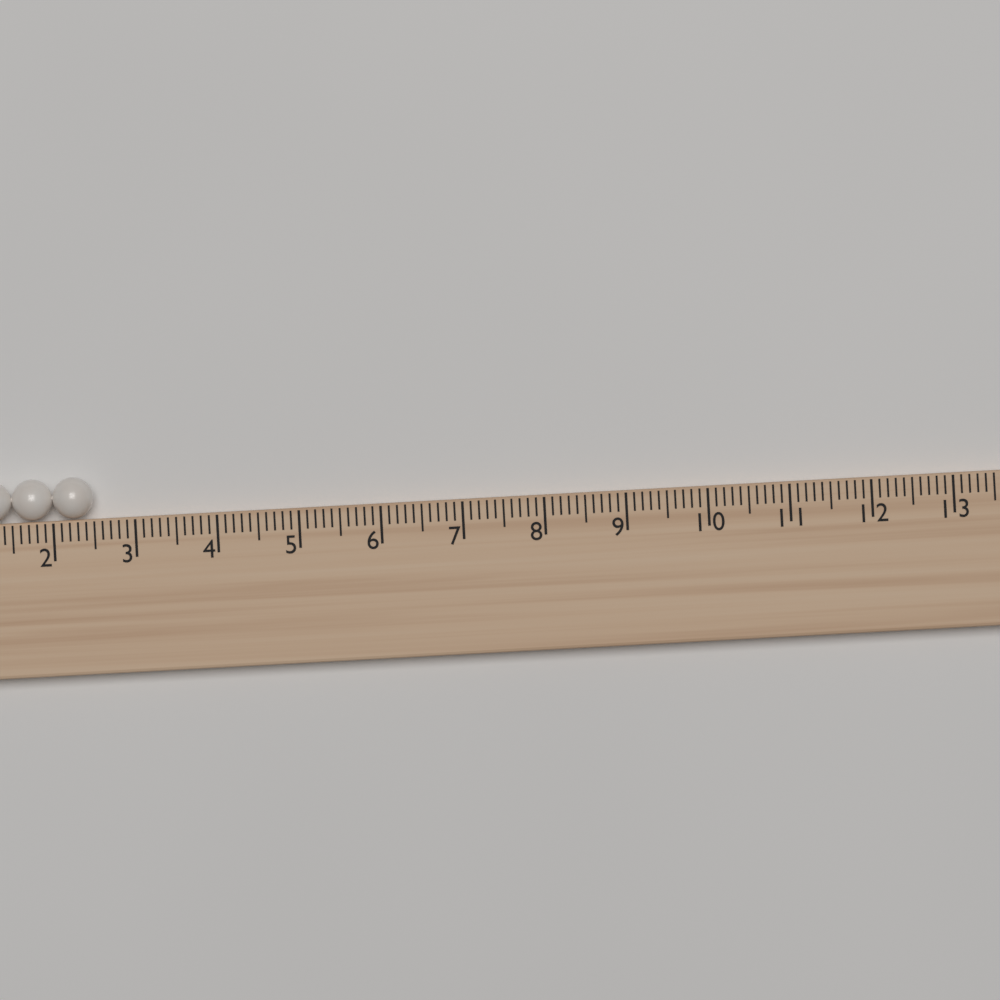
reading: 2.5 (no unit)
